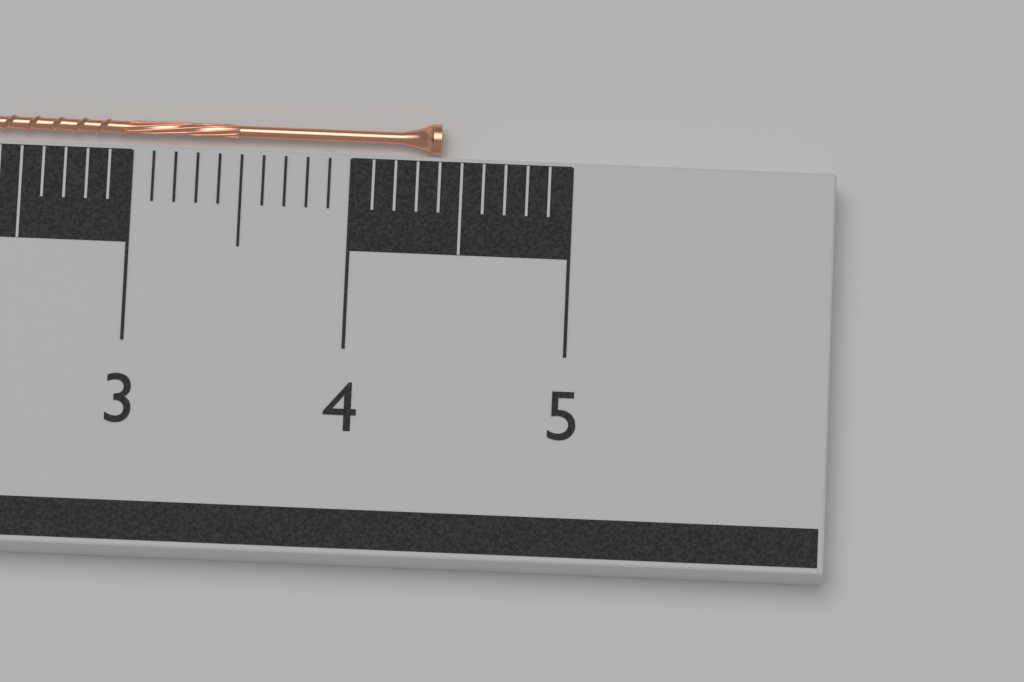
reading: 4.4 cm
